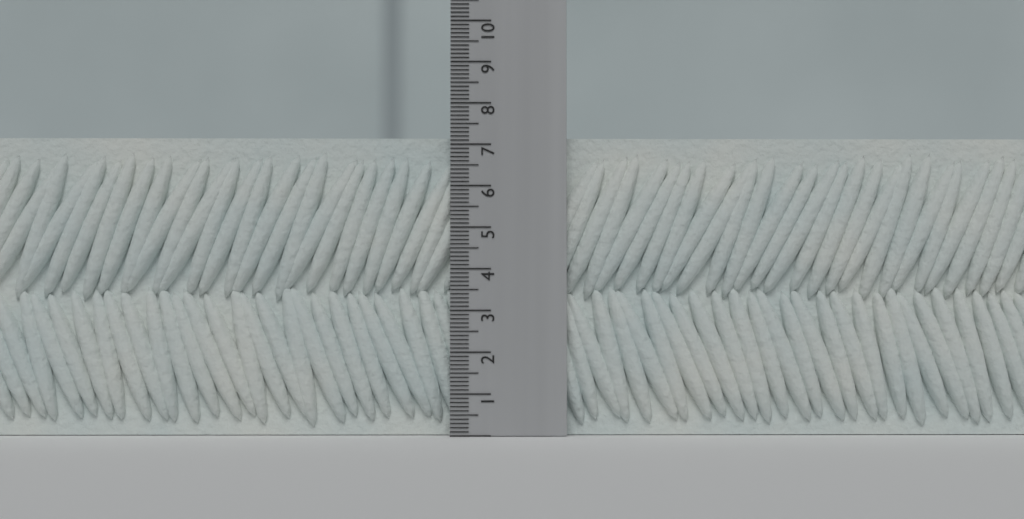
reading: 7.2 (no unit)
